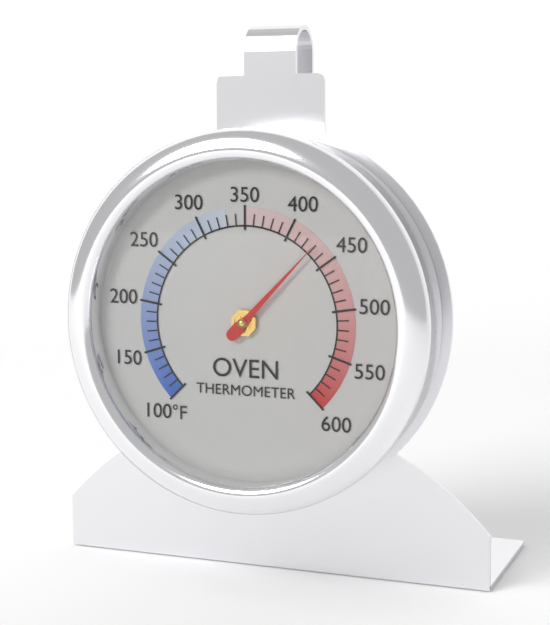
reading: 430 °F
